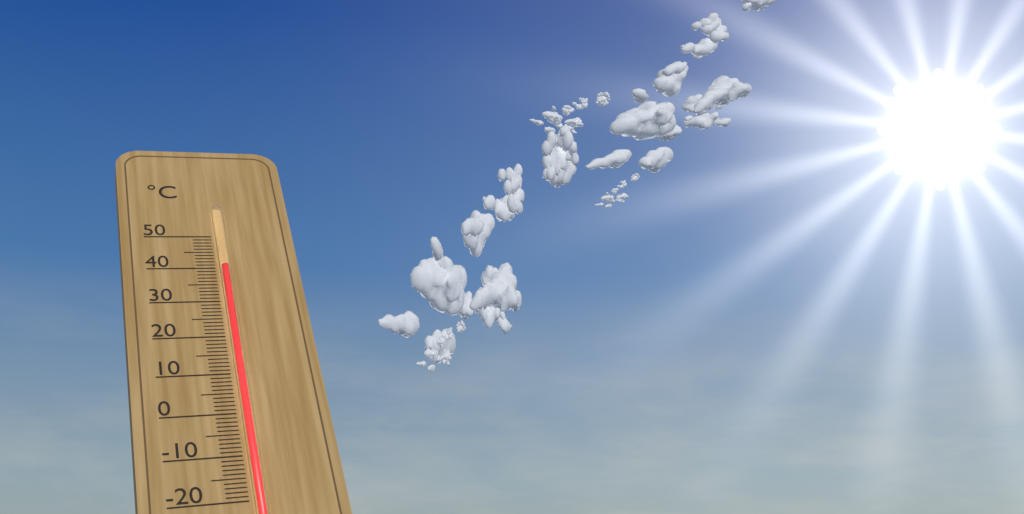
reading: 40 °C
